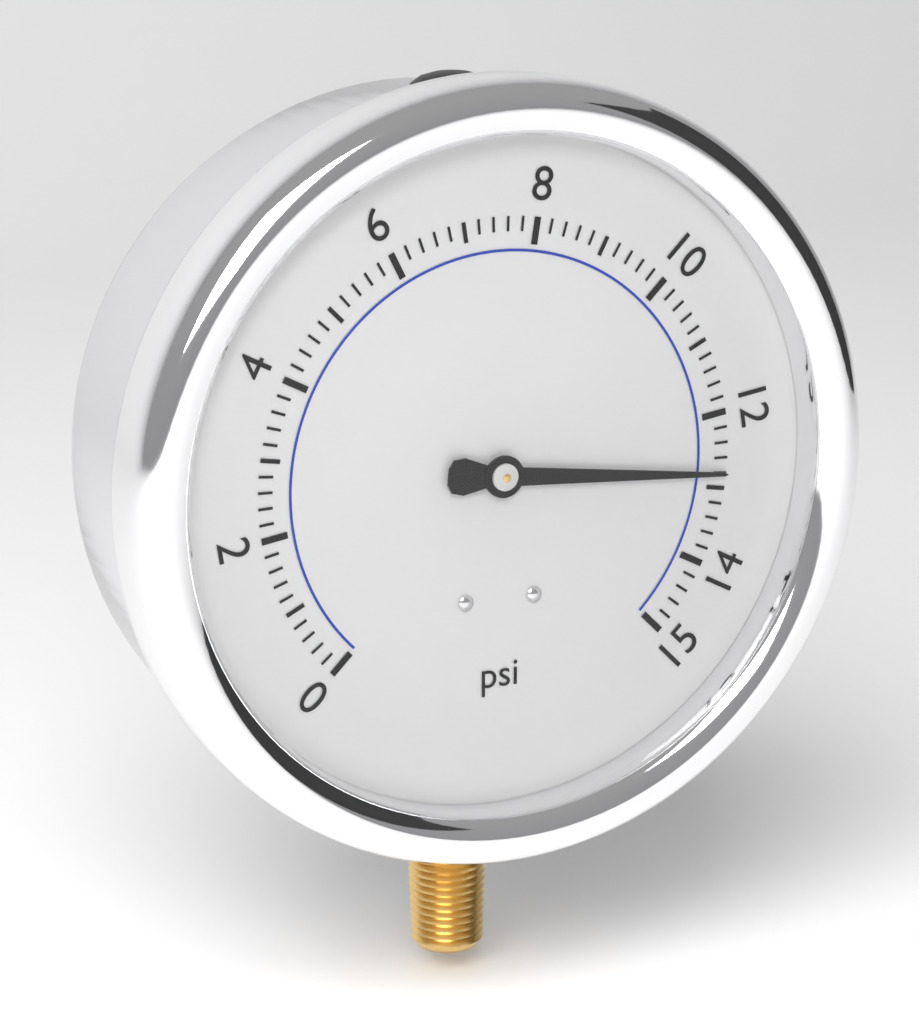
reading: 12.8 psi
